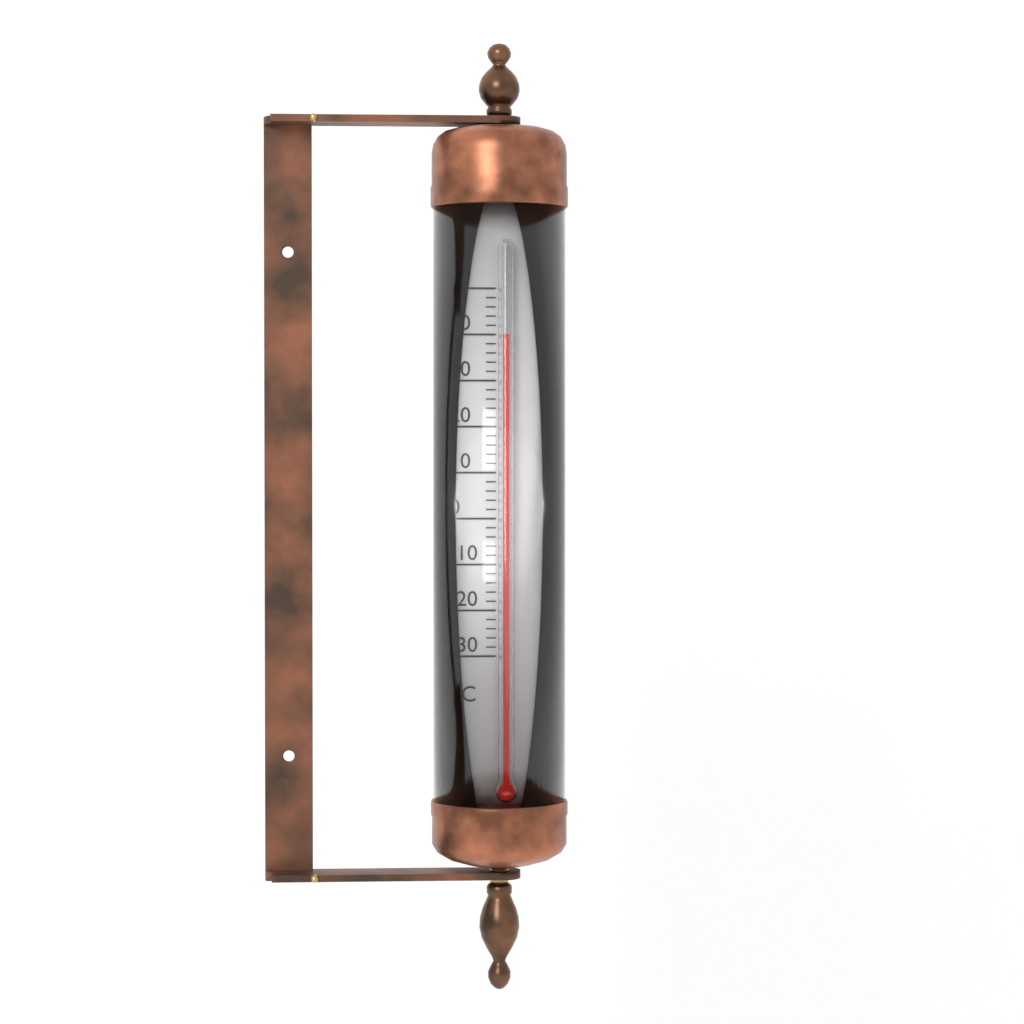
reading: 40 °C
